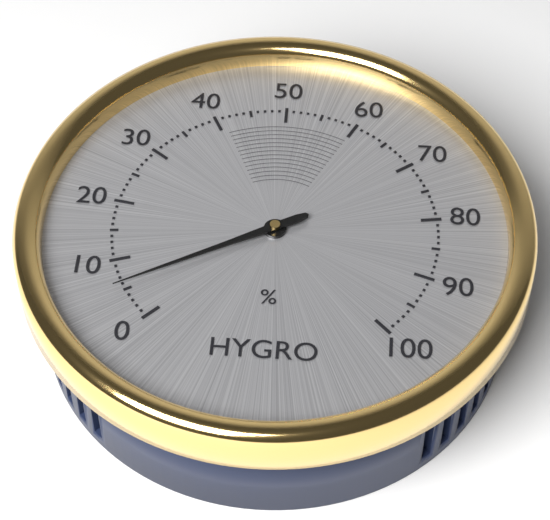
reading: 6 %
